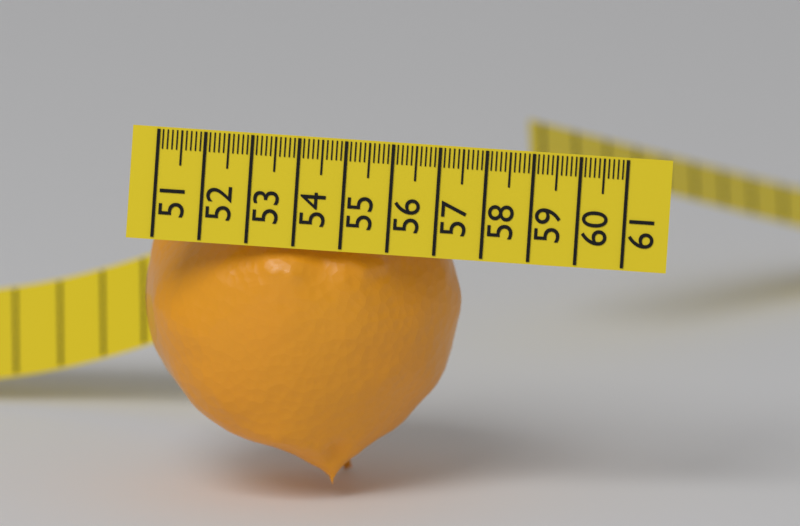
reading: 57.7 (no unit)
